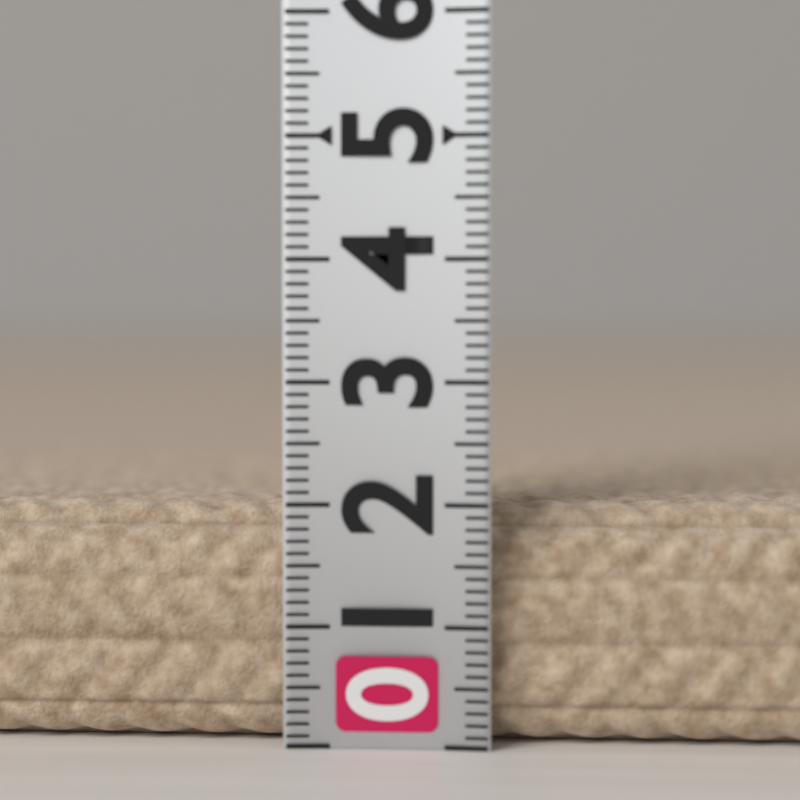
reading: 2.0 (no unit)
